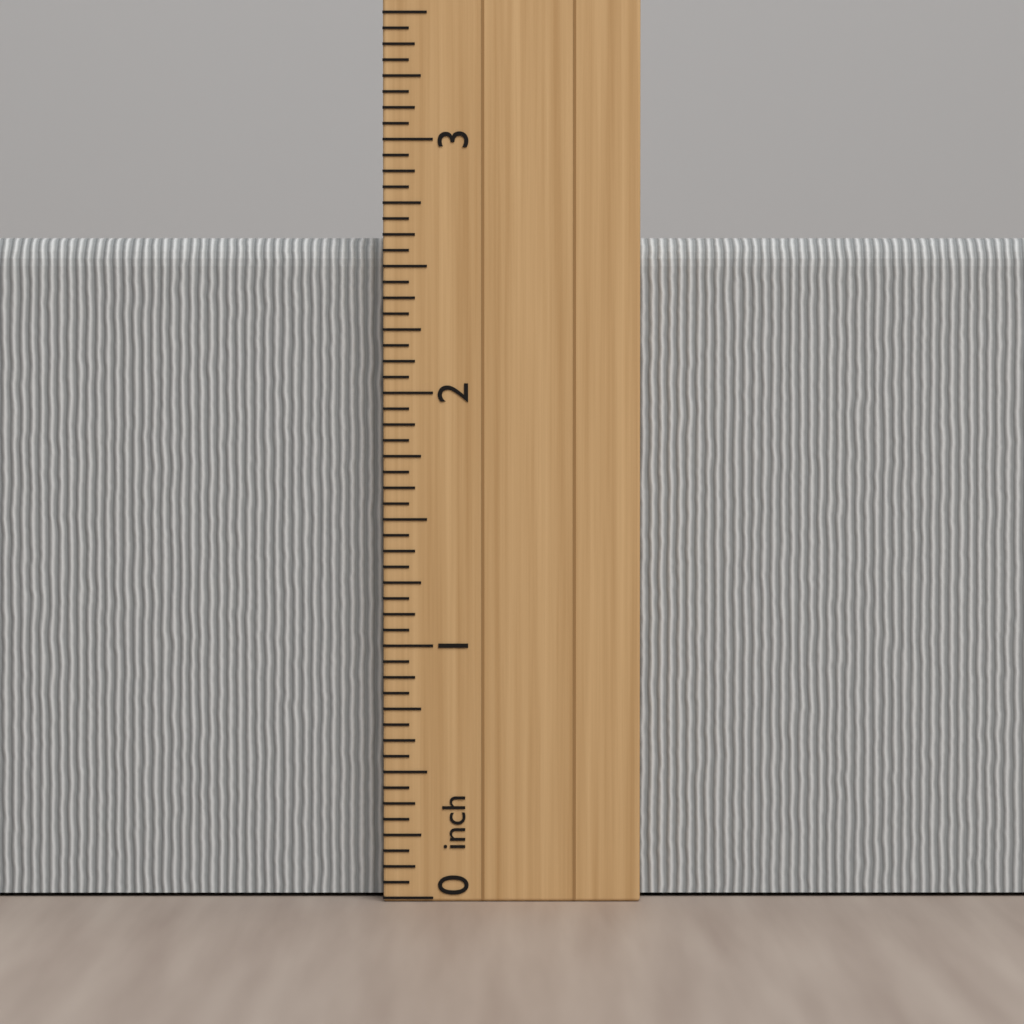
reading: 2.6250 inch
